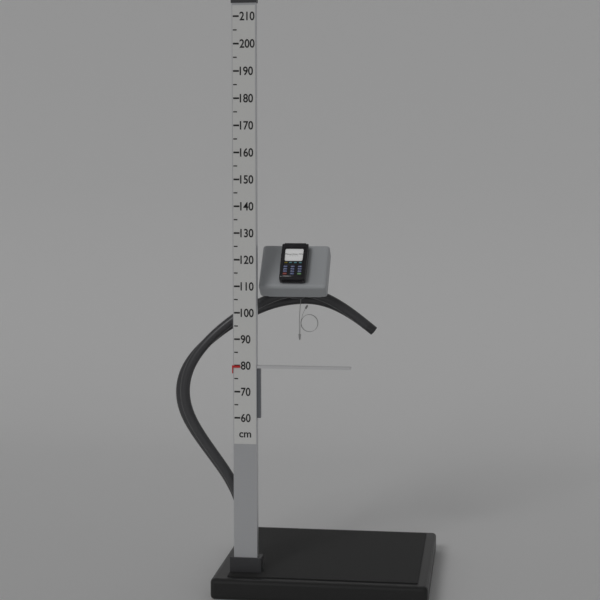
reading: 80 cm
